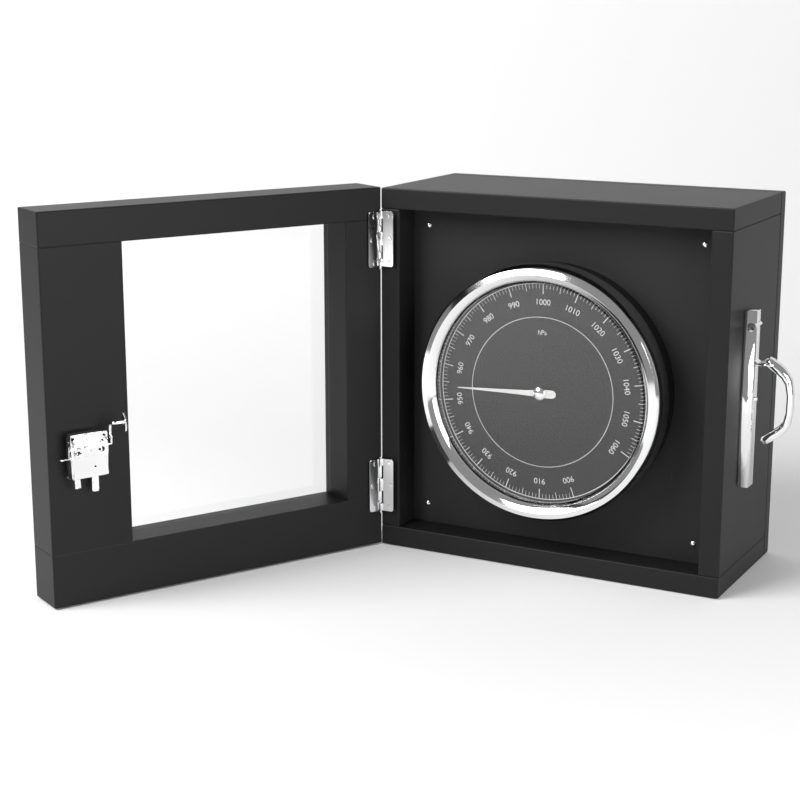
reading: 954 hPa
